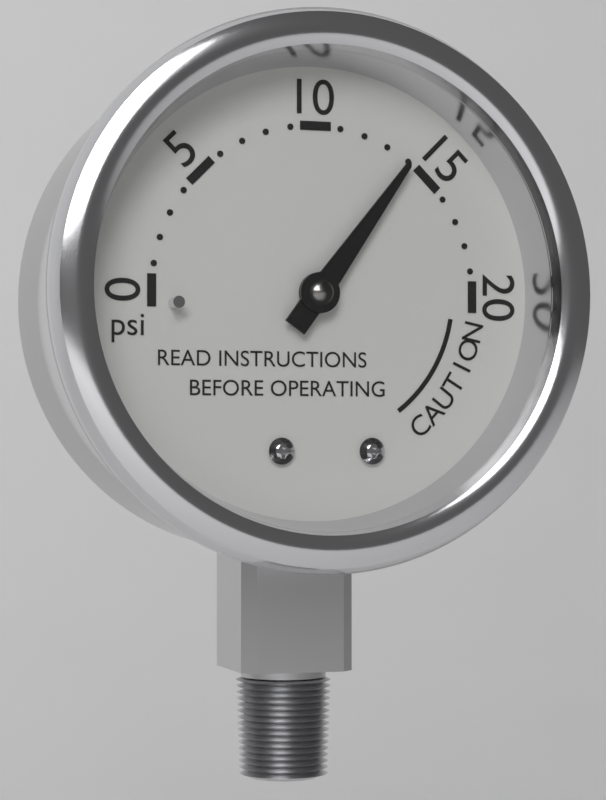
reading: 14 psi
